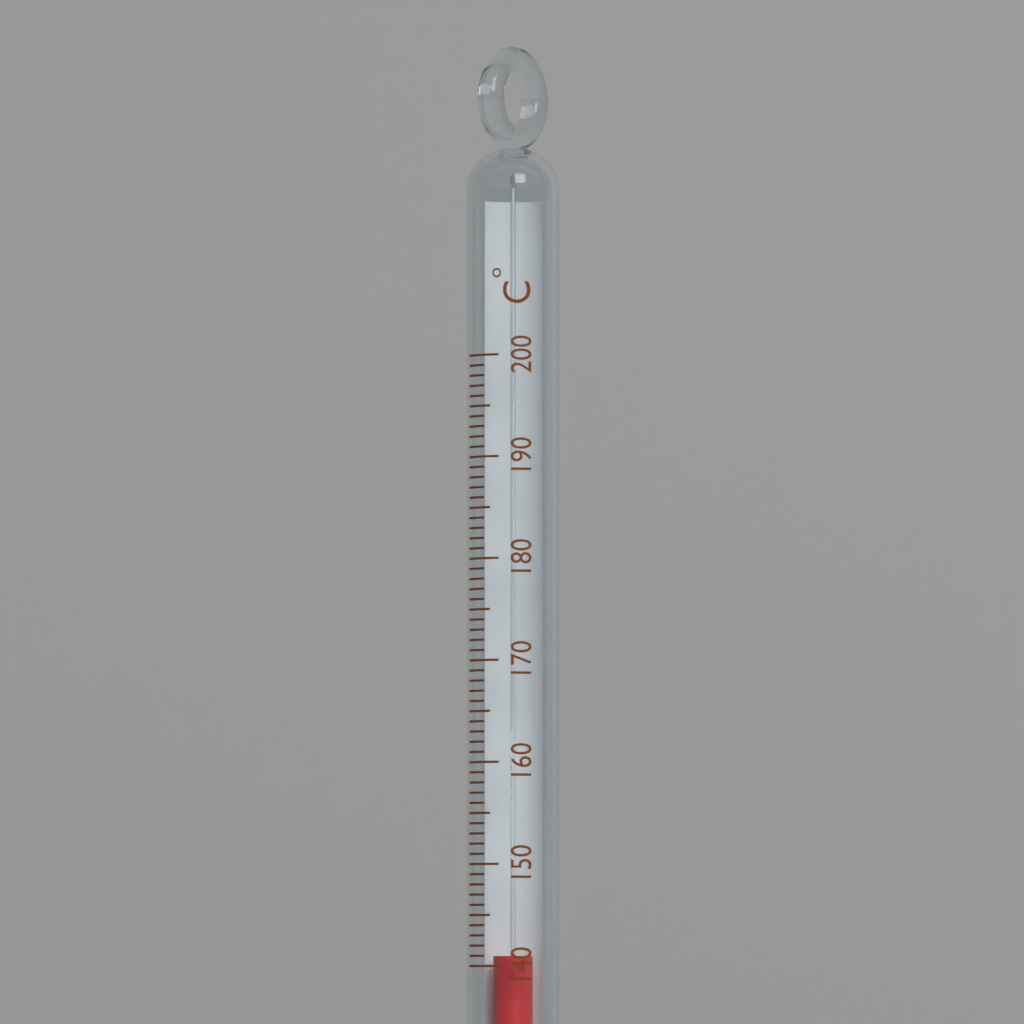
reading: 141 °C
